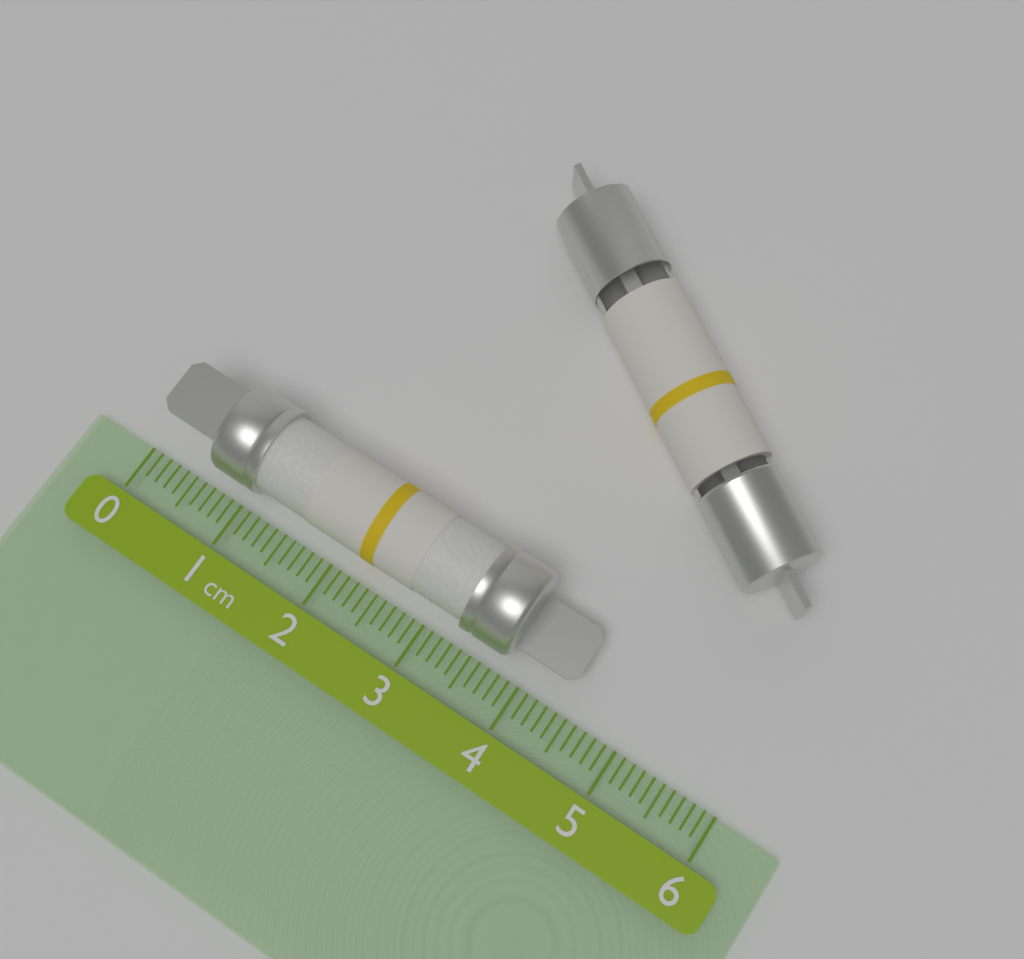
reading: 4.4 cm
